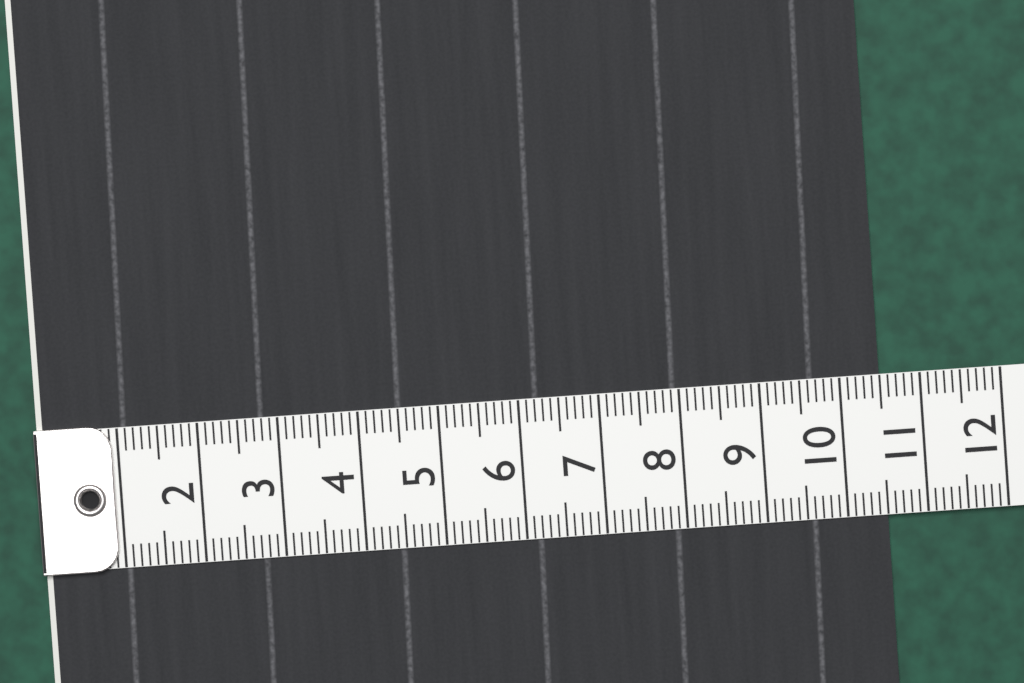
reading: 10.5 (no unit)
